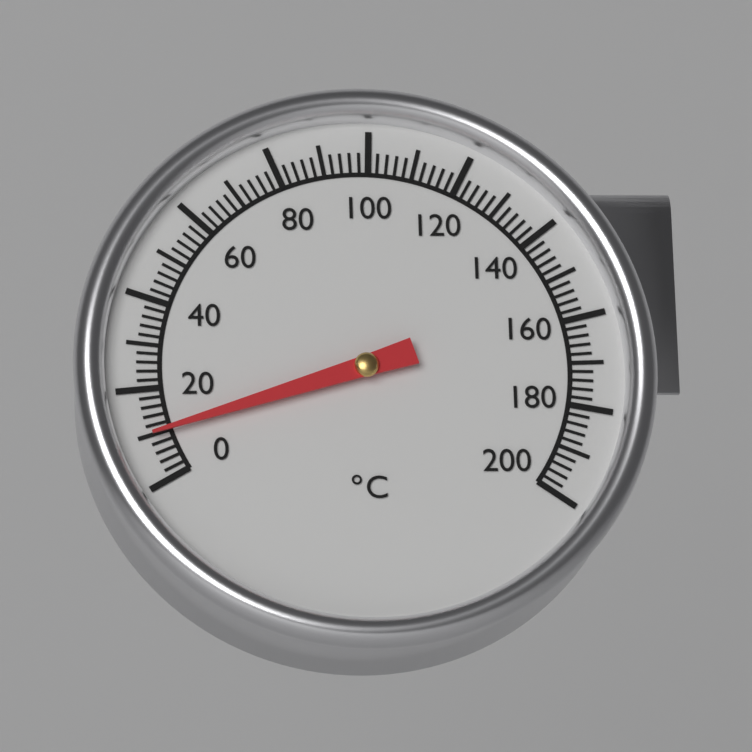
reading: 10 °C
